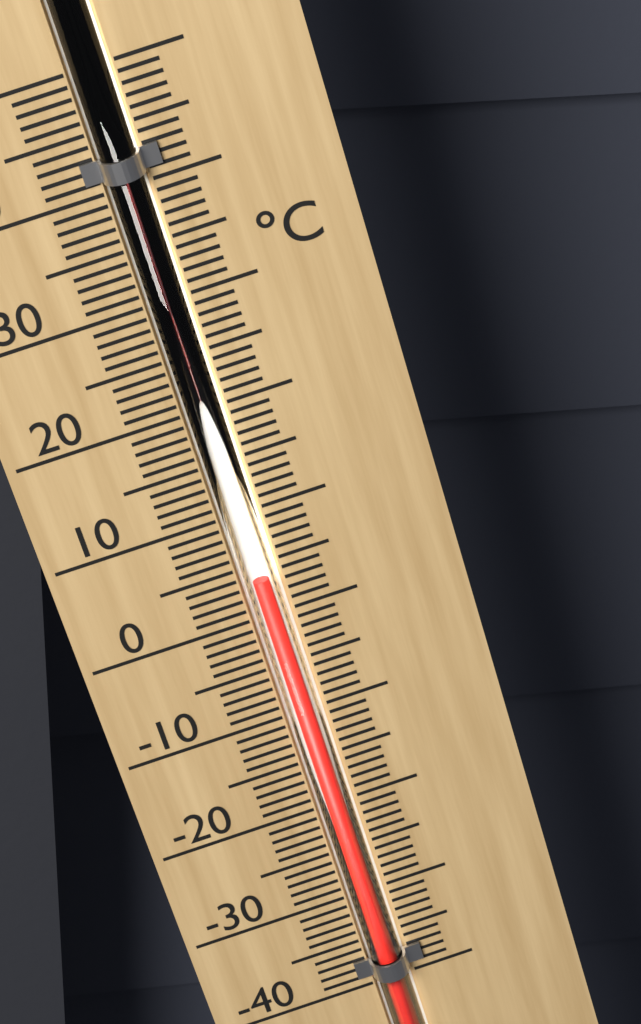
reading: 4 °C
